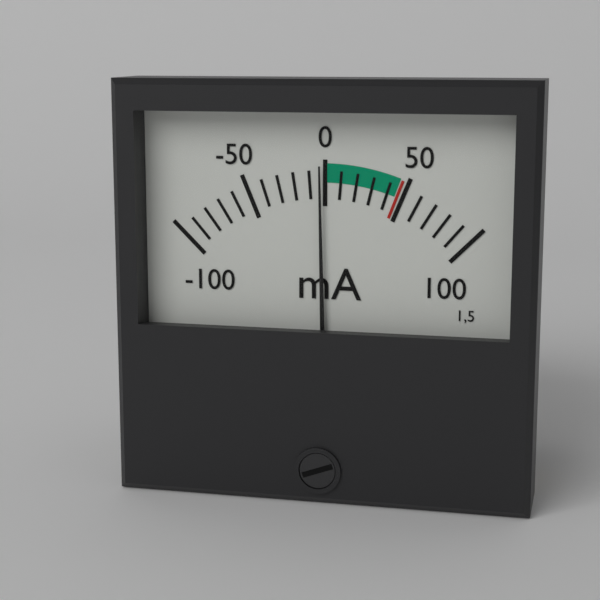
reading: -3 mA
